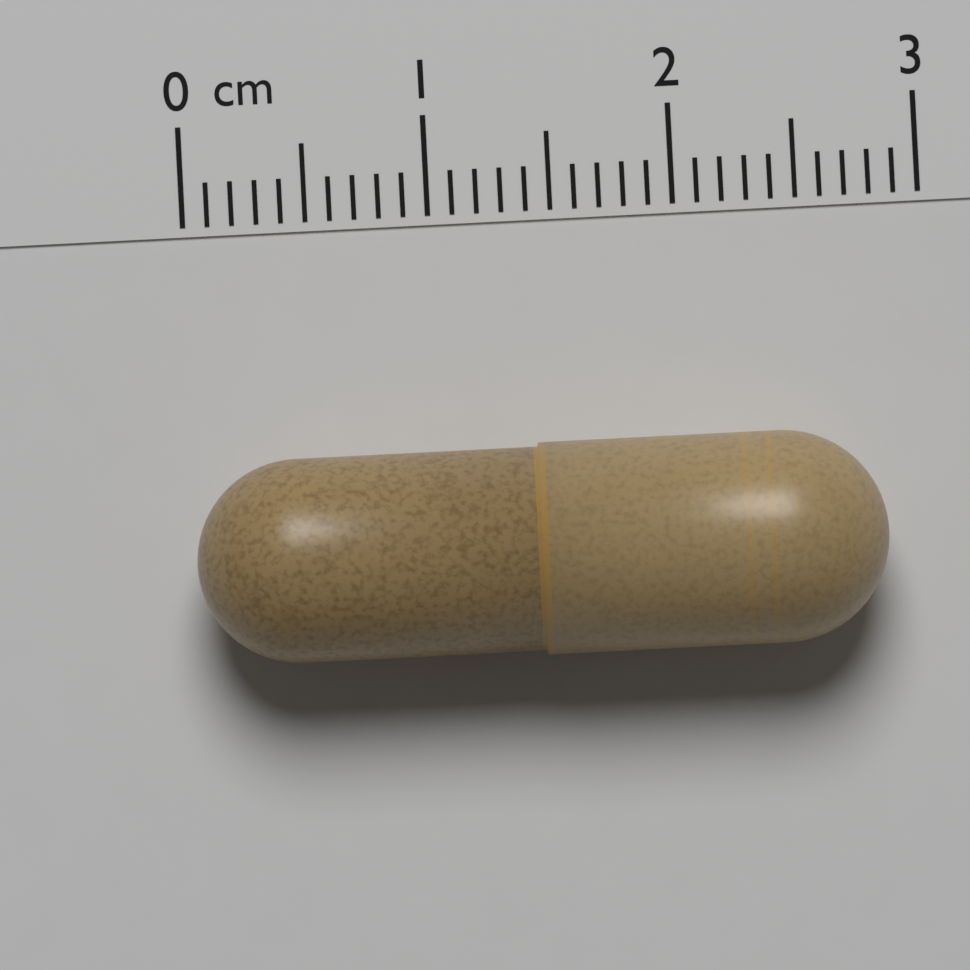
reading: 2.8 cm
